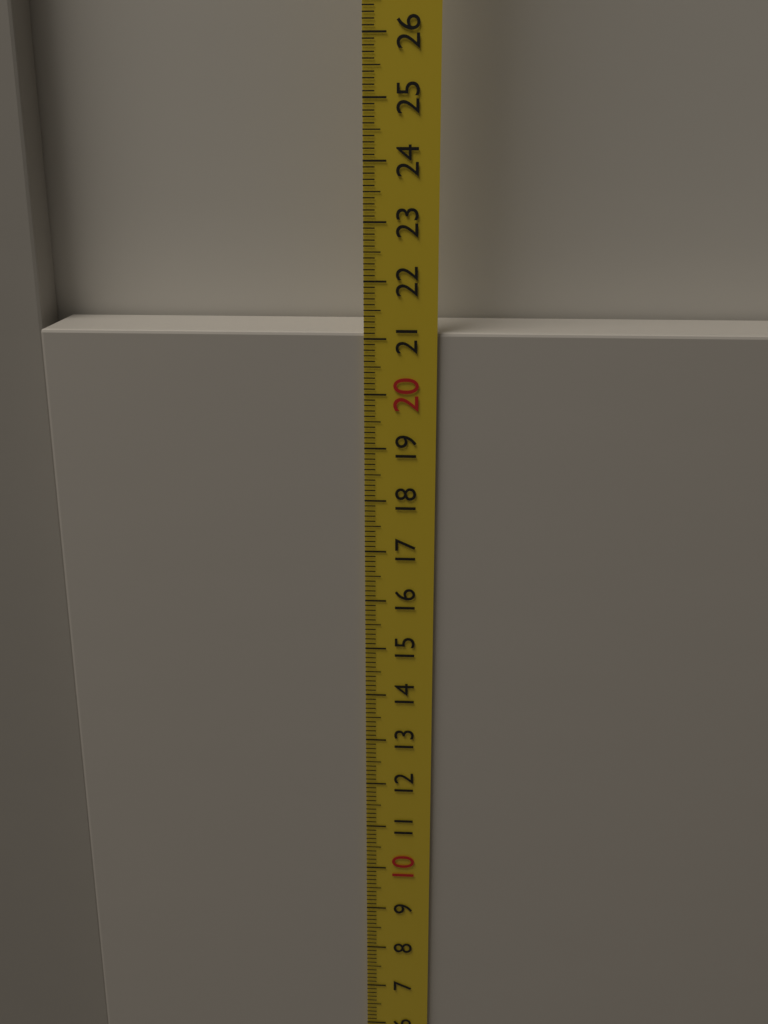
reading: 21.1 cm
